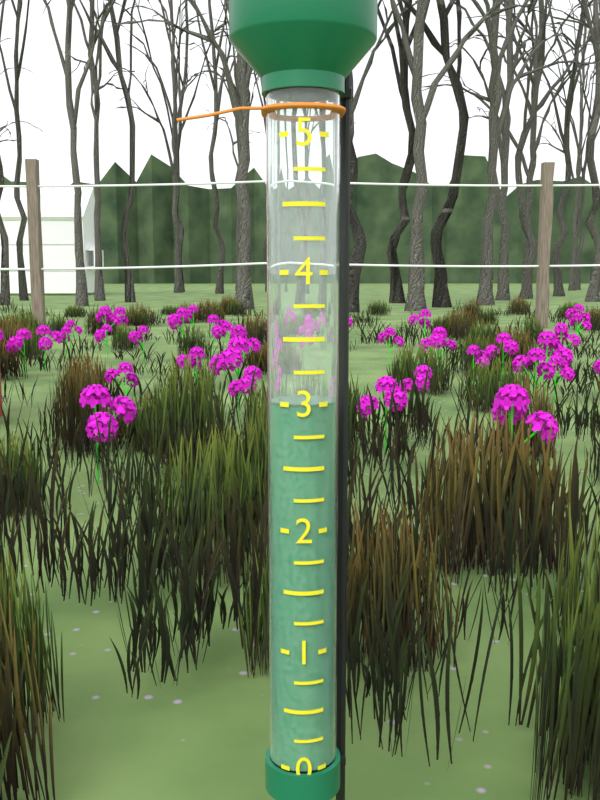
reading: 3.00 (no unit)
